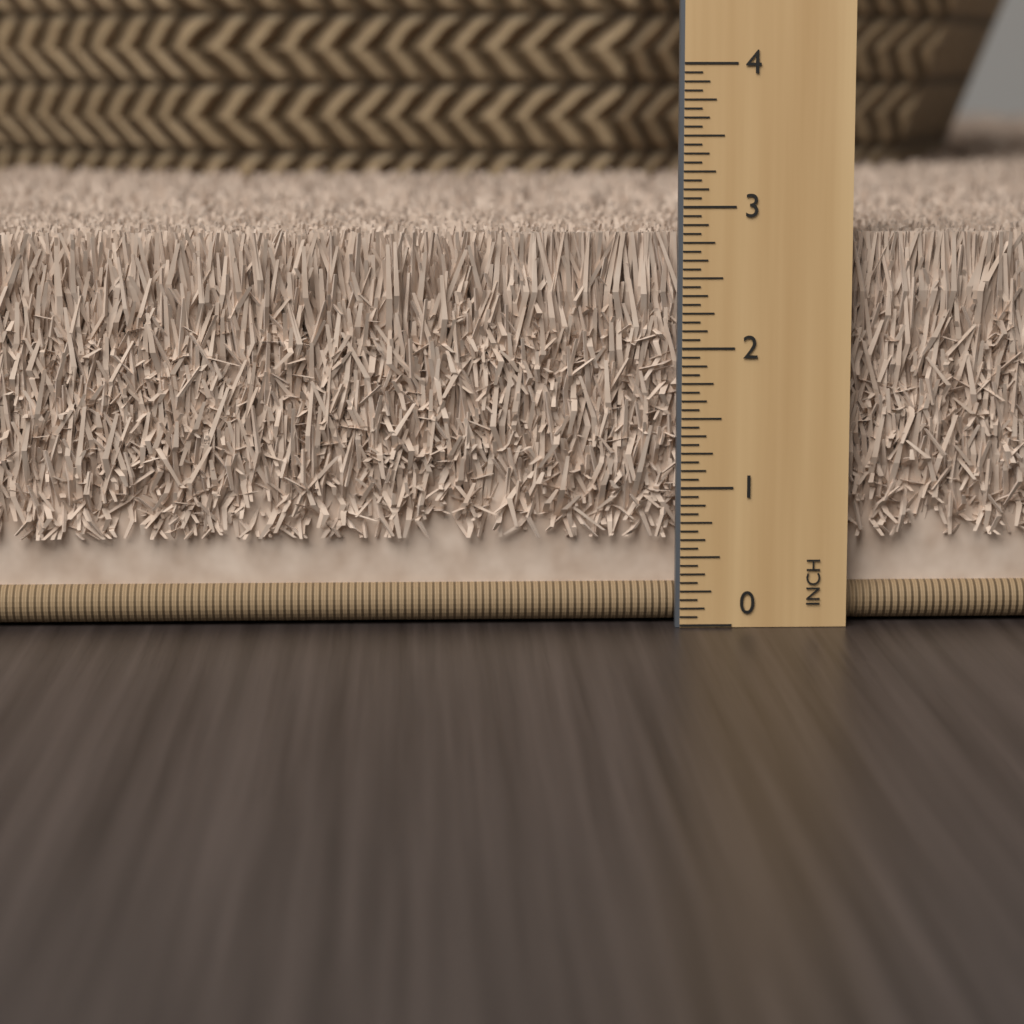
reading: 2.8125 in
